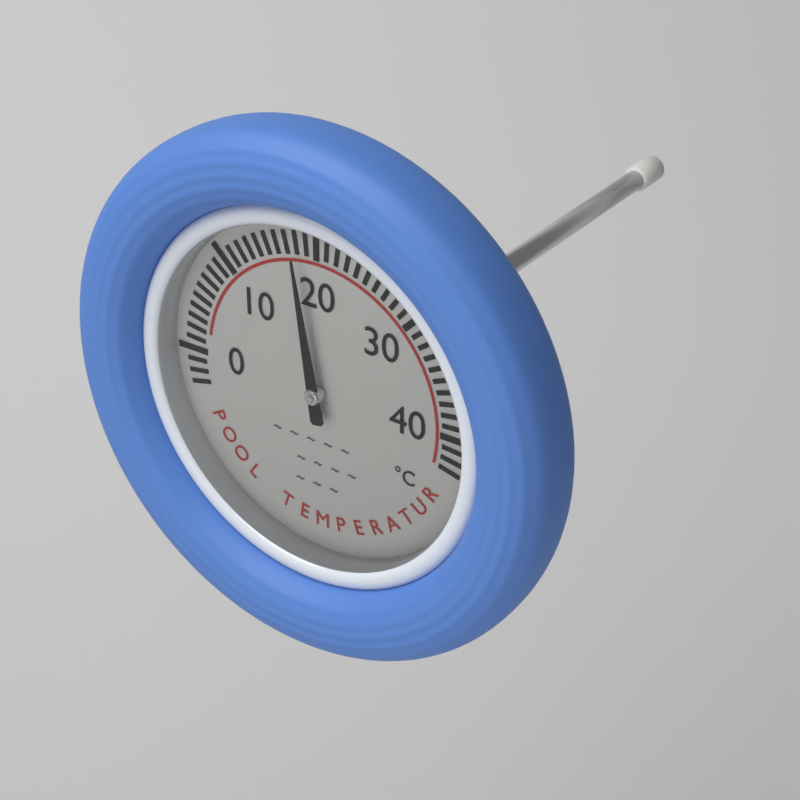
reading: 18 °C
